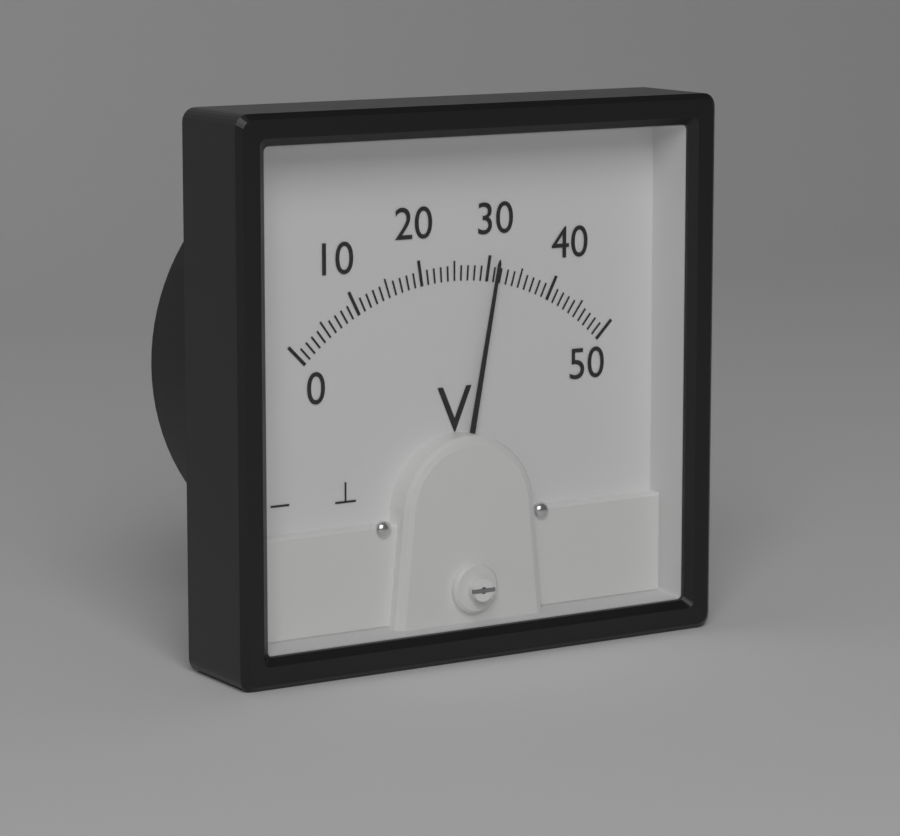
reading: 31 V
